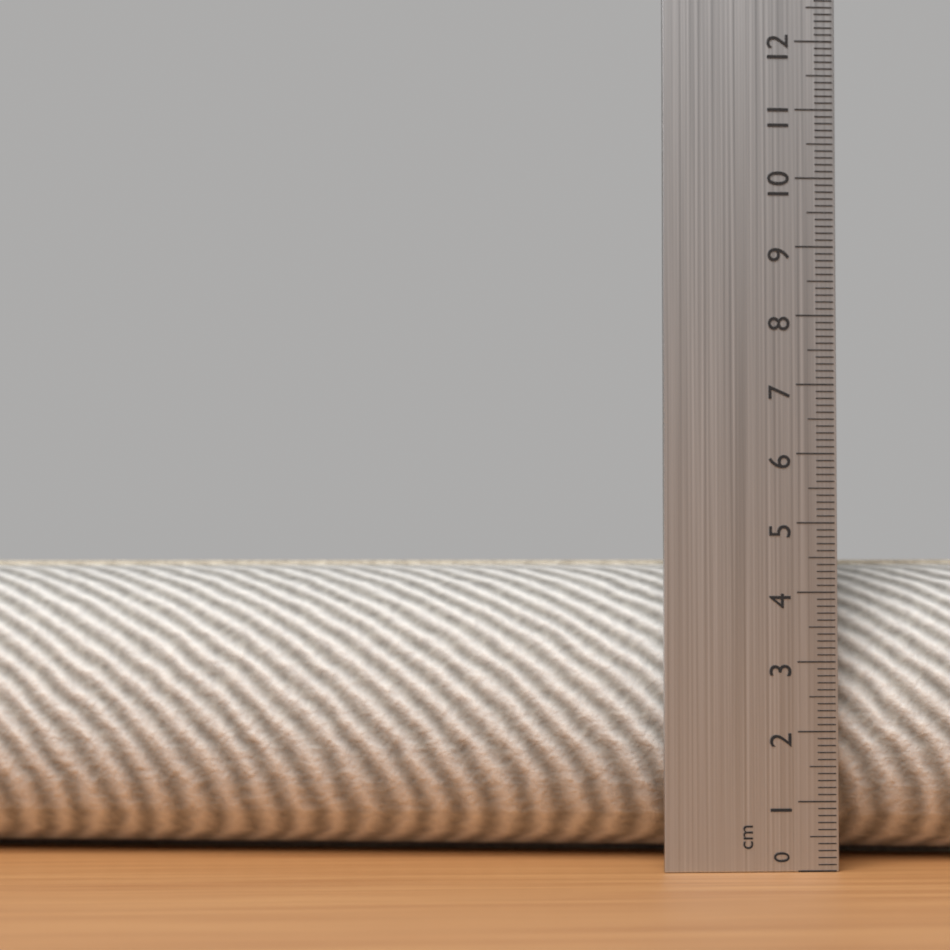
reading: 4.5 cm
